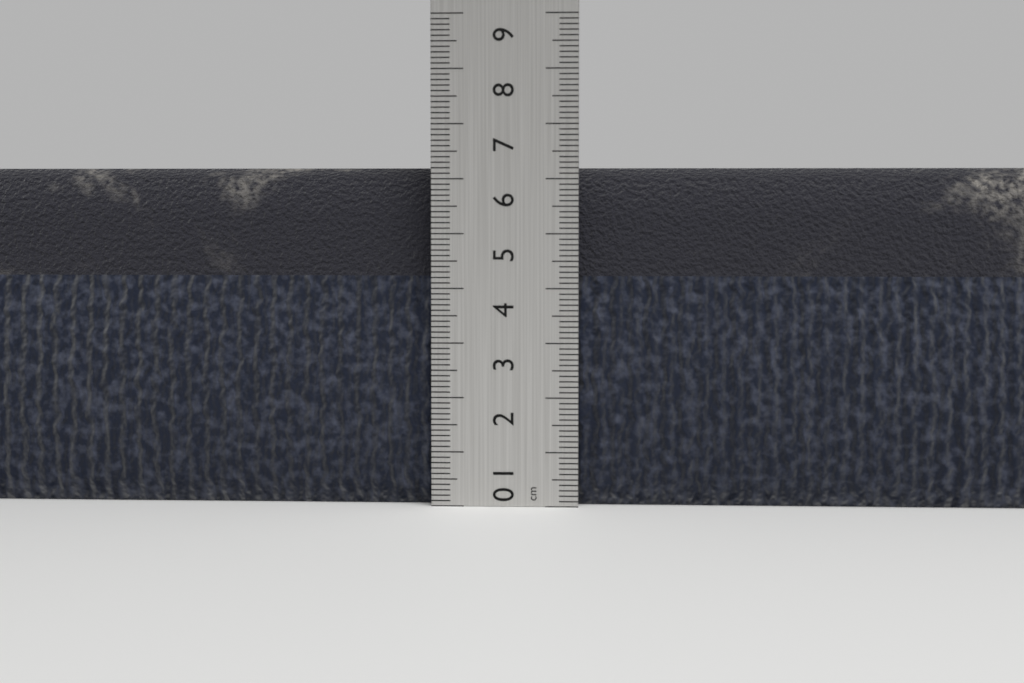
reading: 6.2 cm
